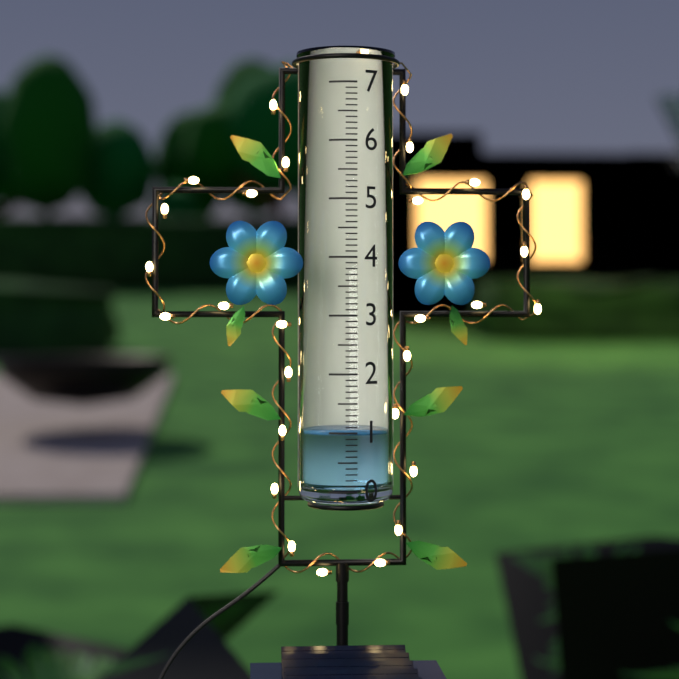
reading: 1.0 (no unit)
